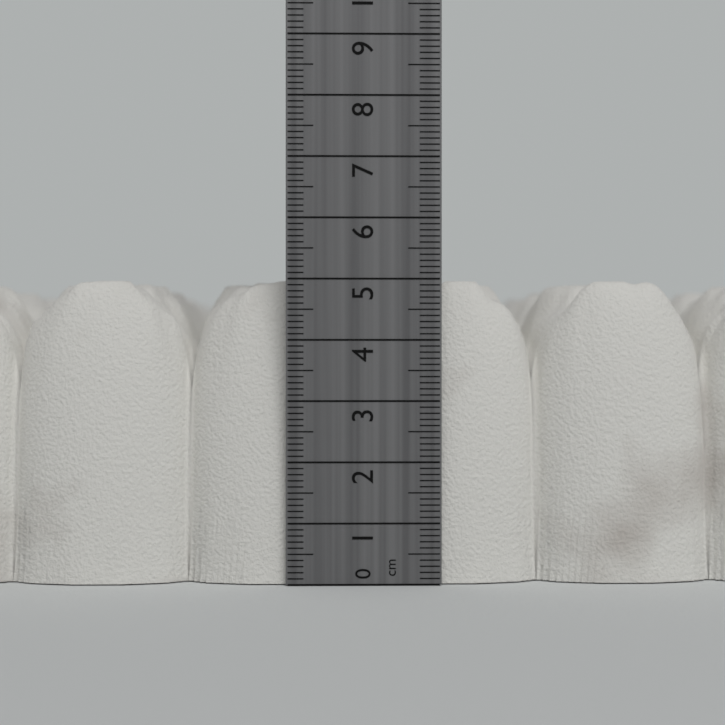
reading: 5.0 cm
